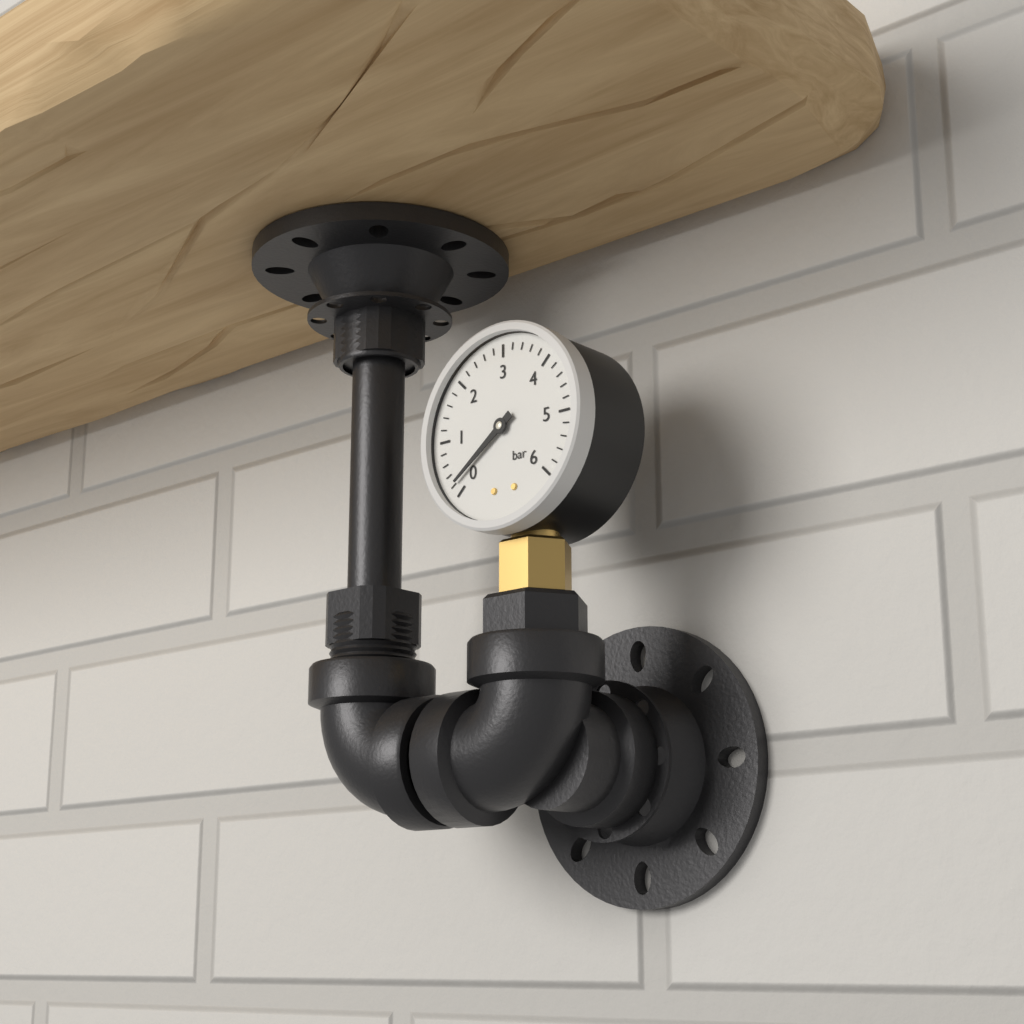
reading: 0.2 bar
